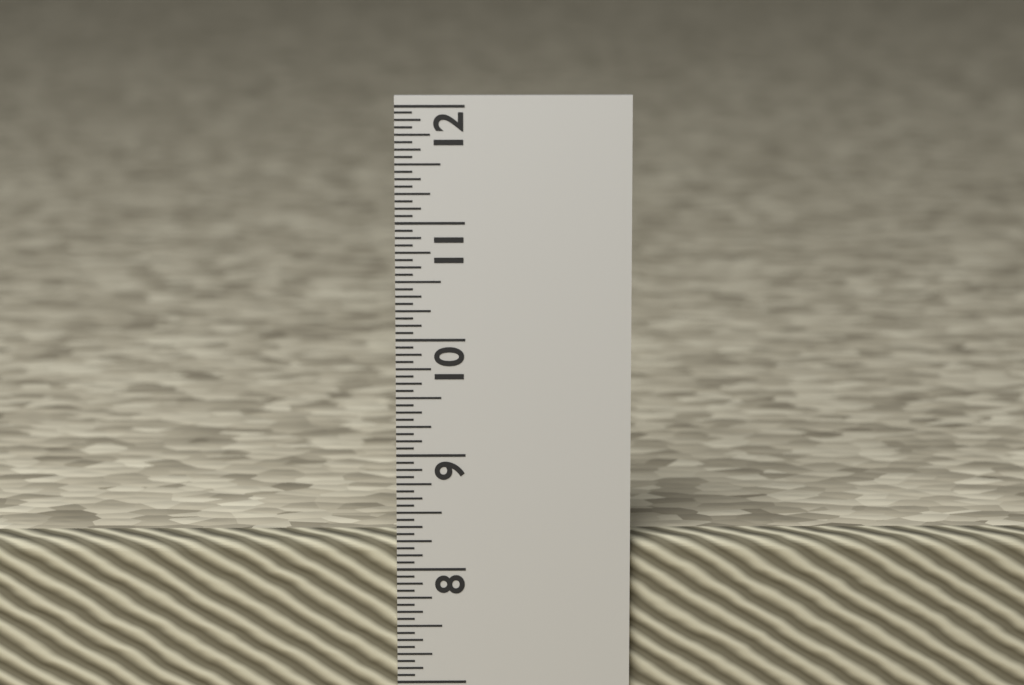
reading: 8.2500 in
